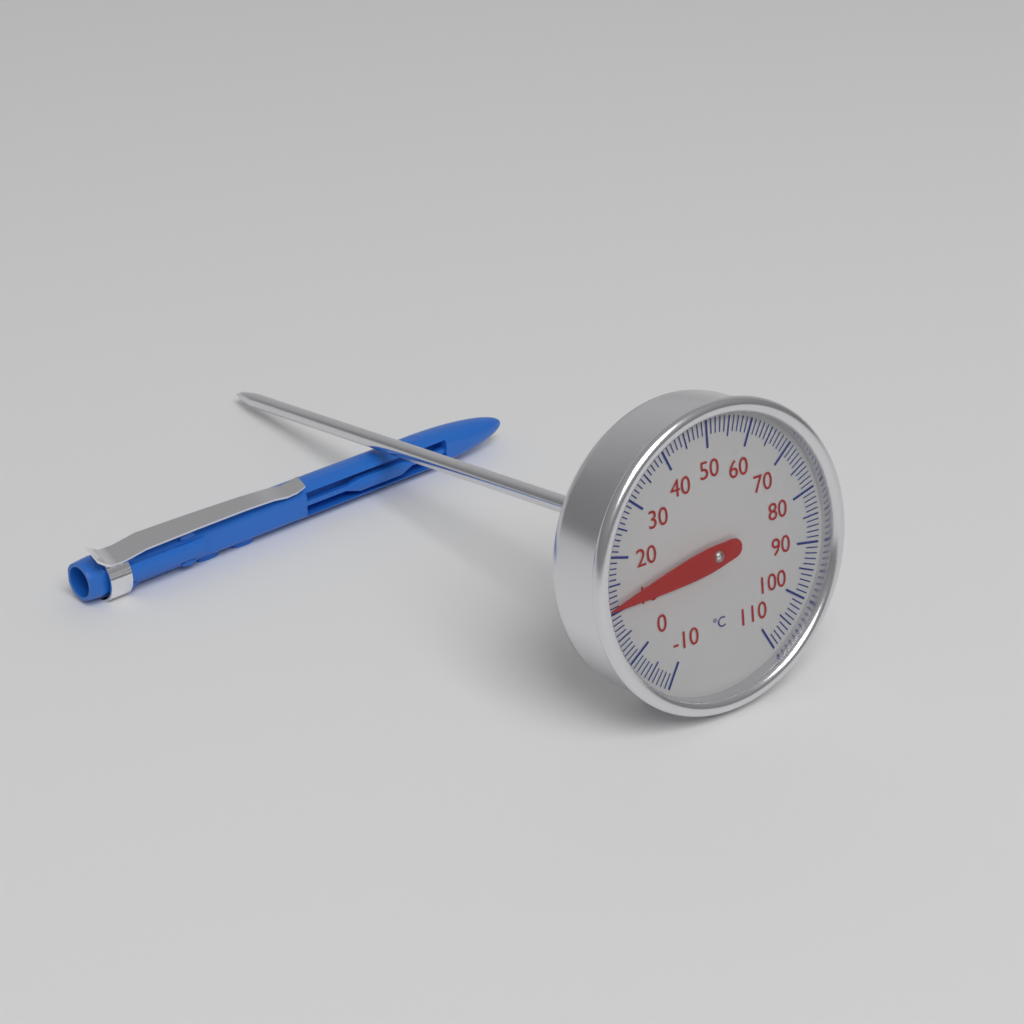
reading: 11 °C
